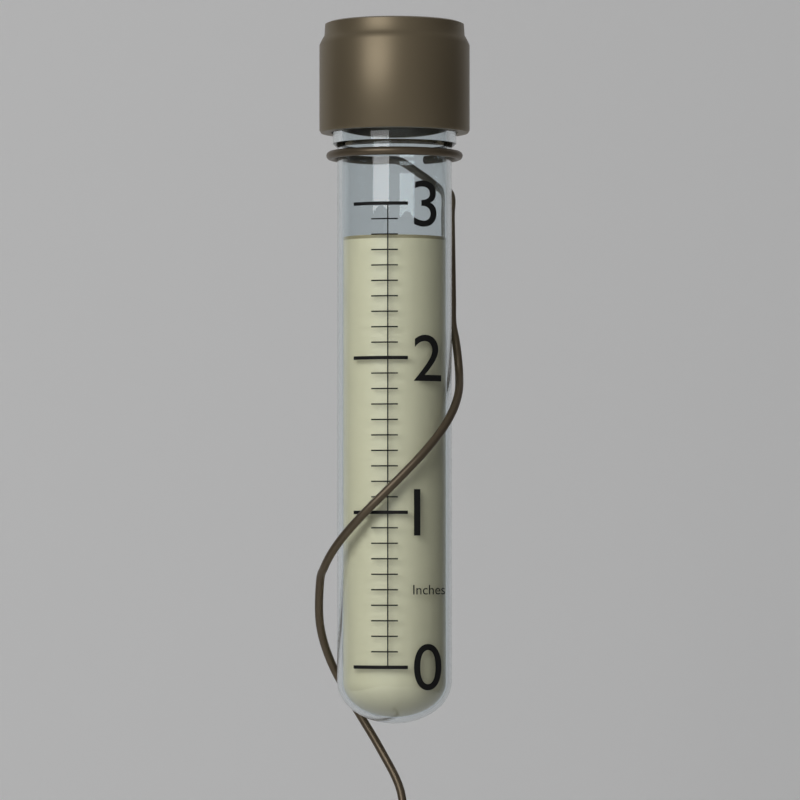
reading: 2.8 in
